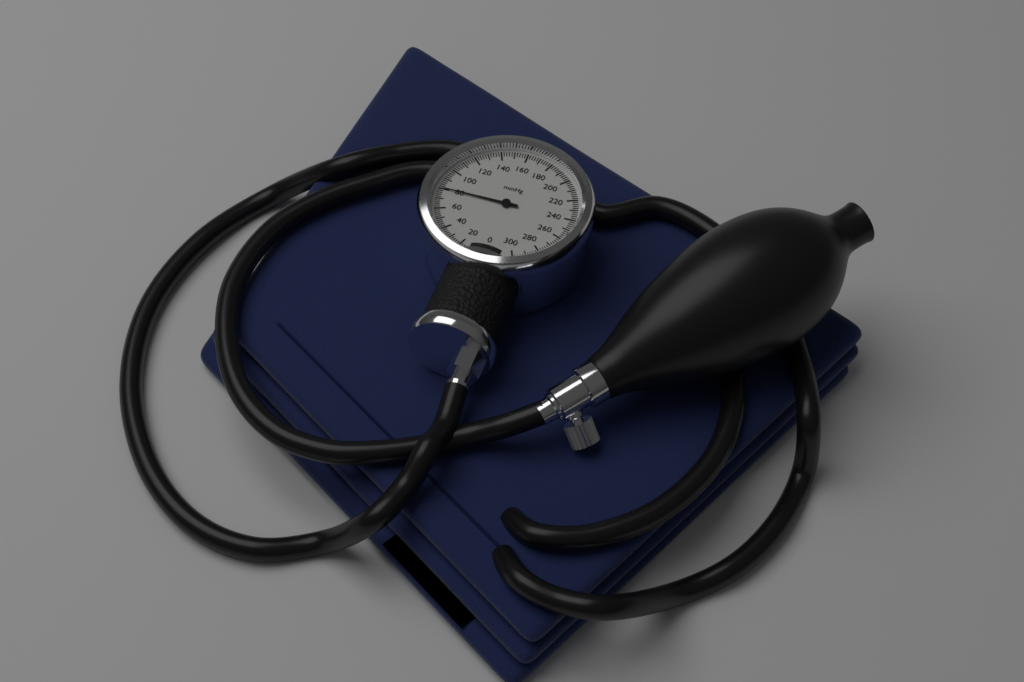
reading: 80 mmHg
